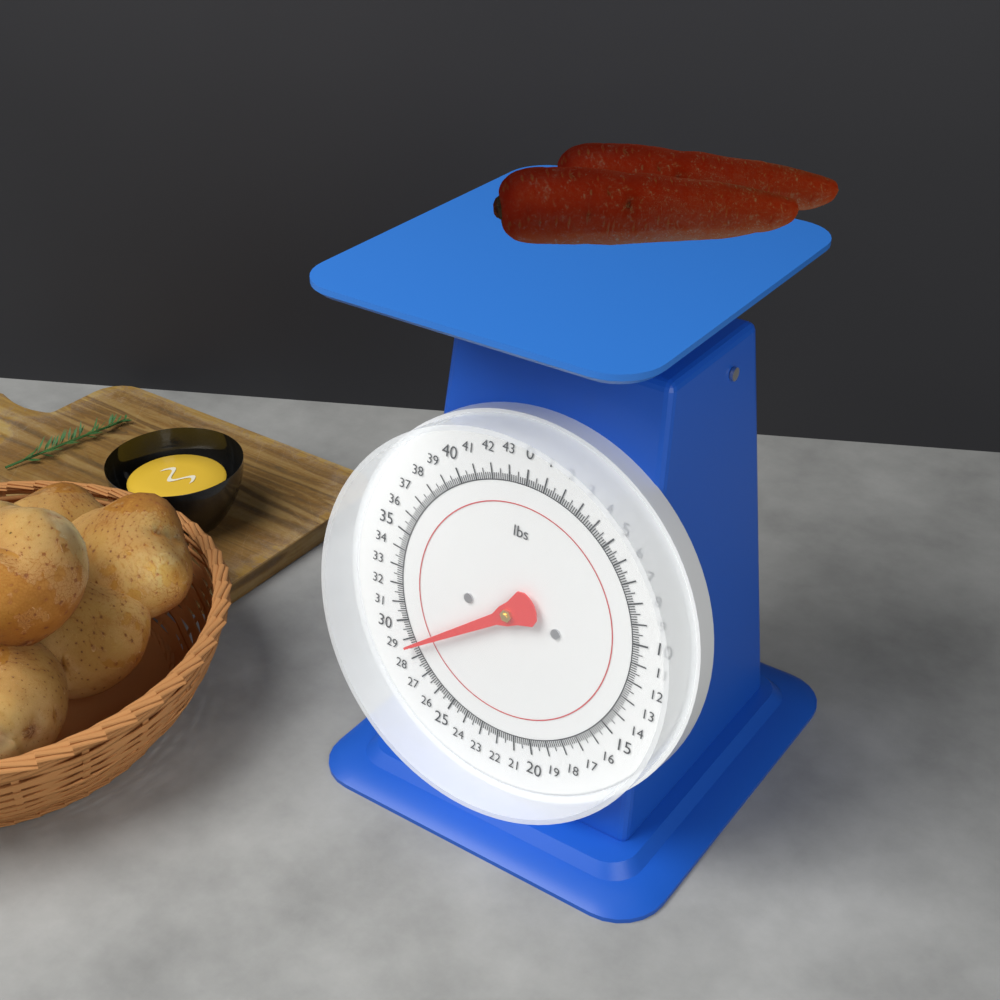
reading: 28.625 lbs
